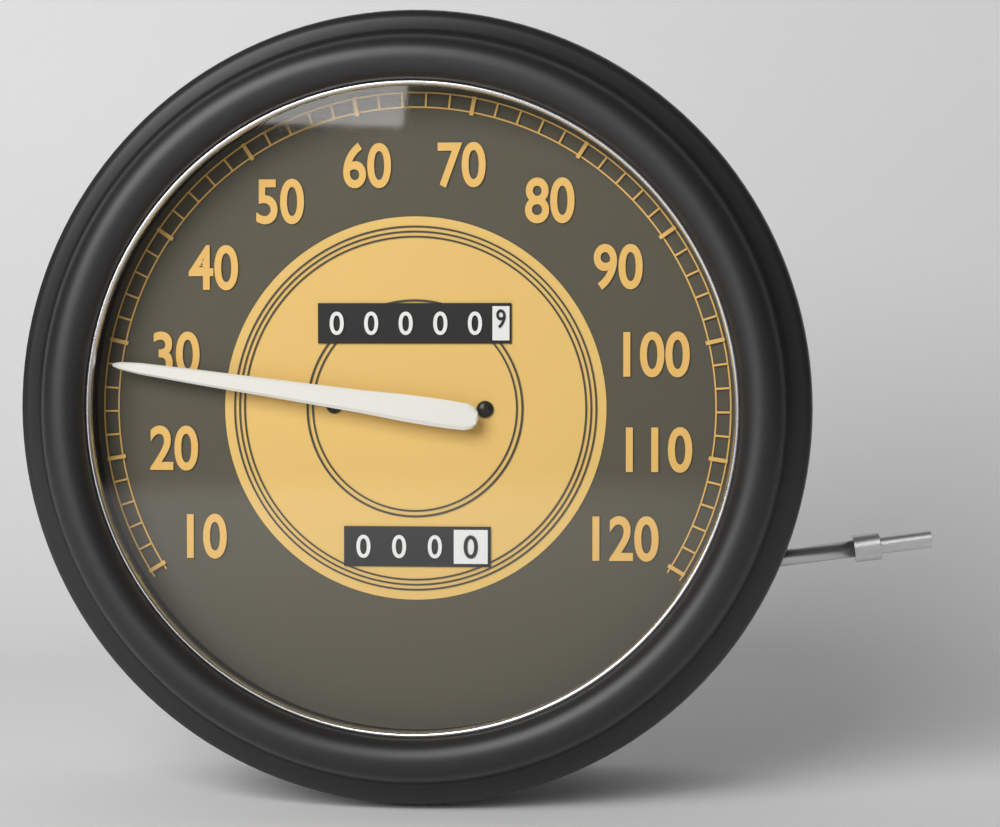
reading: 28 (no unit)
